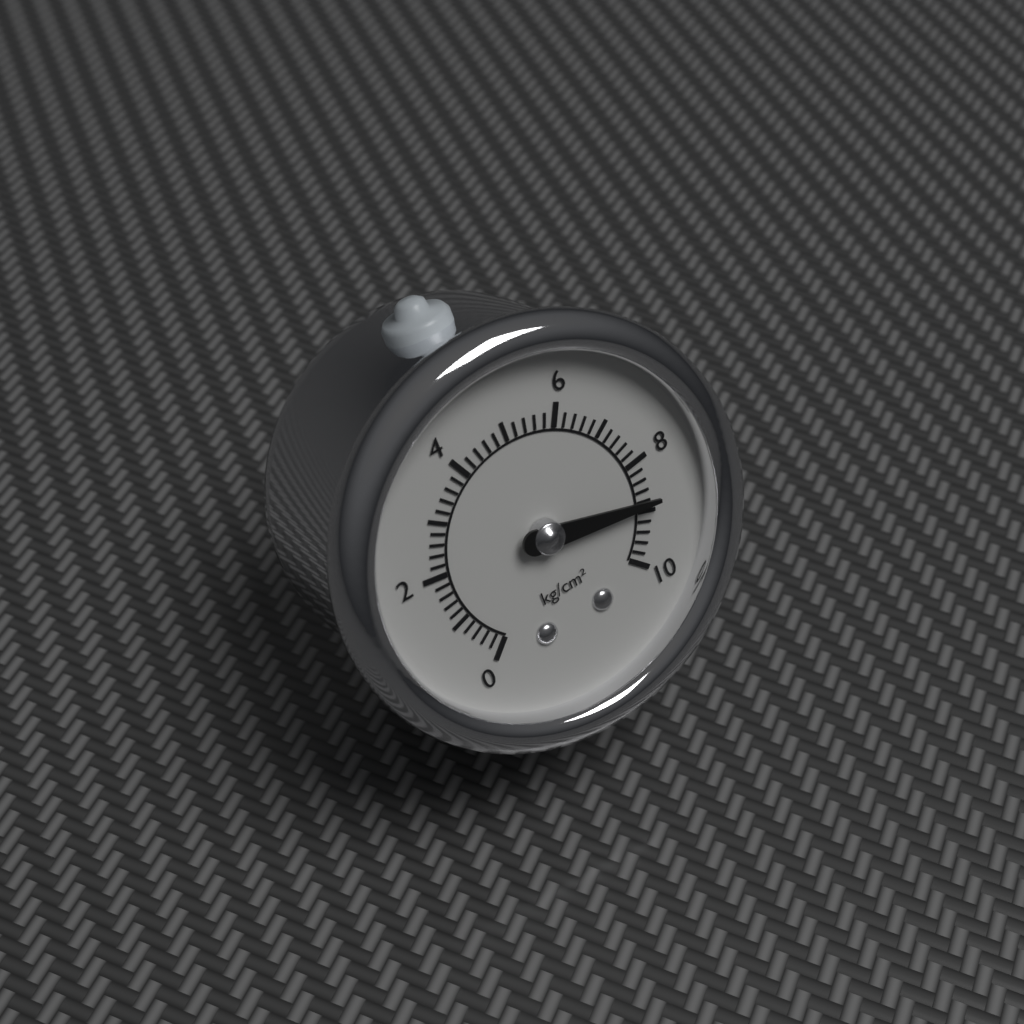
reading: 8.8 kg/cm²
